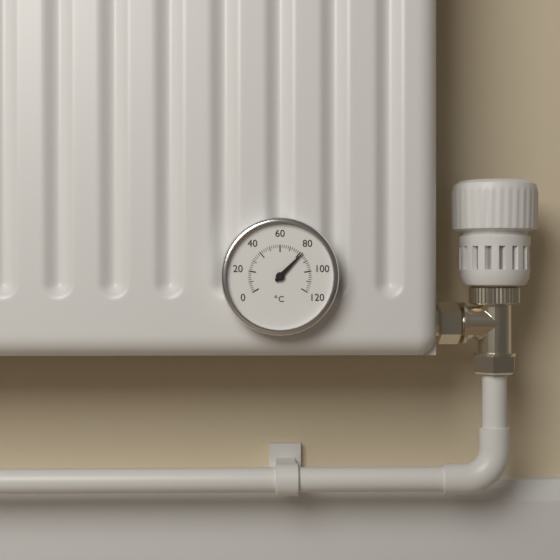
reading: 82 °C
